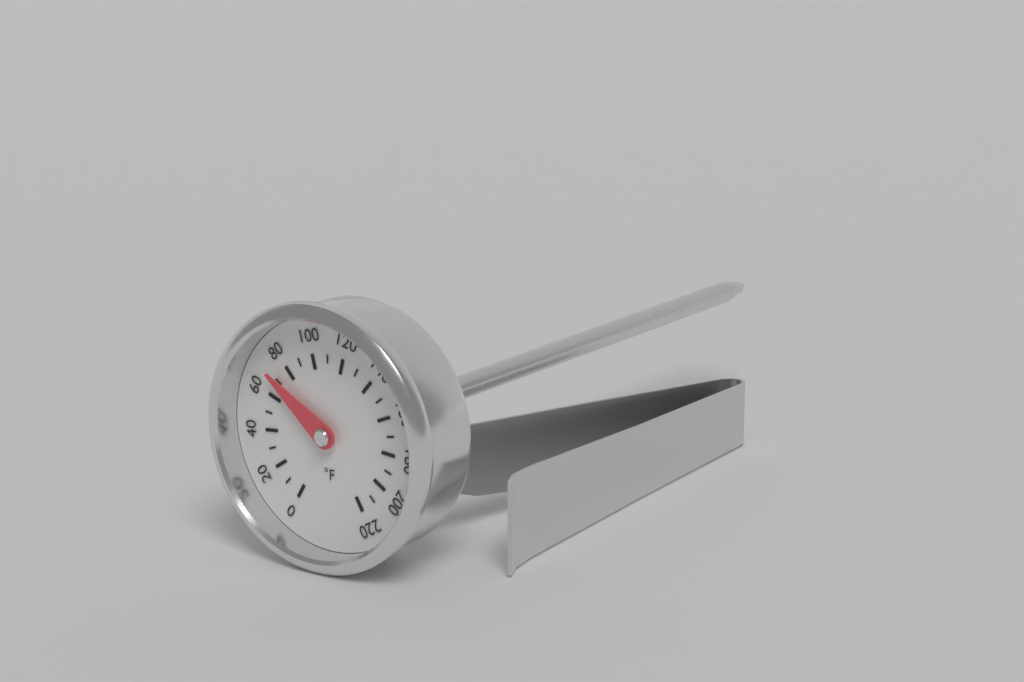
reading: 70 °F
